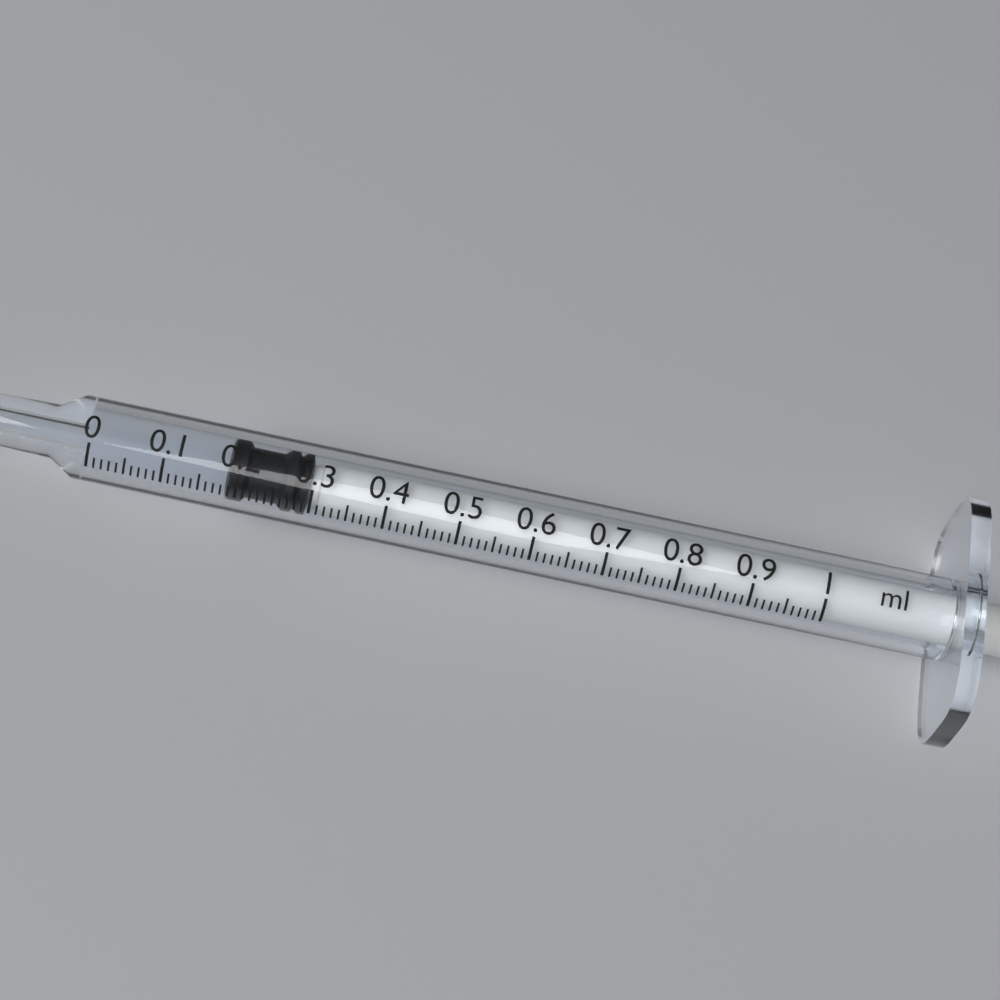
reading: 0.19 ml
